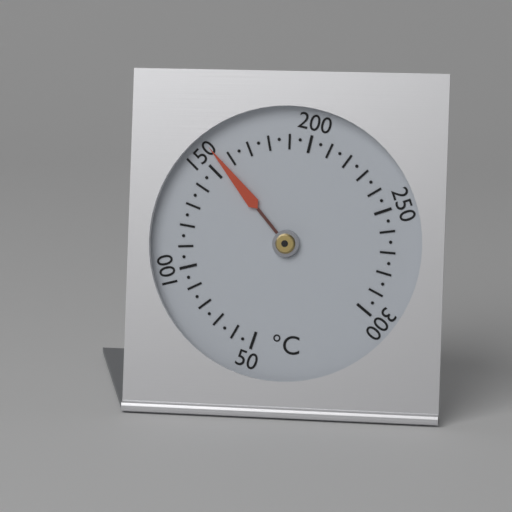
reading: 155 °C
